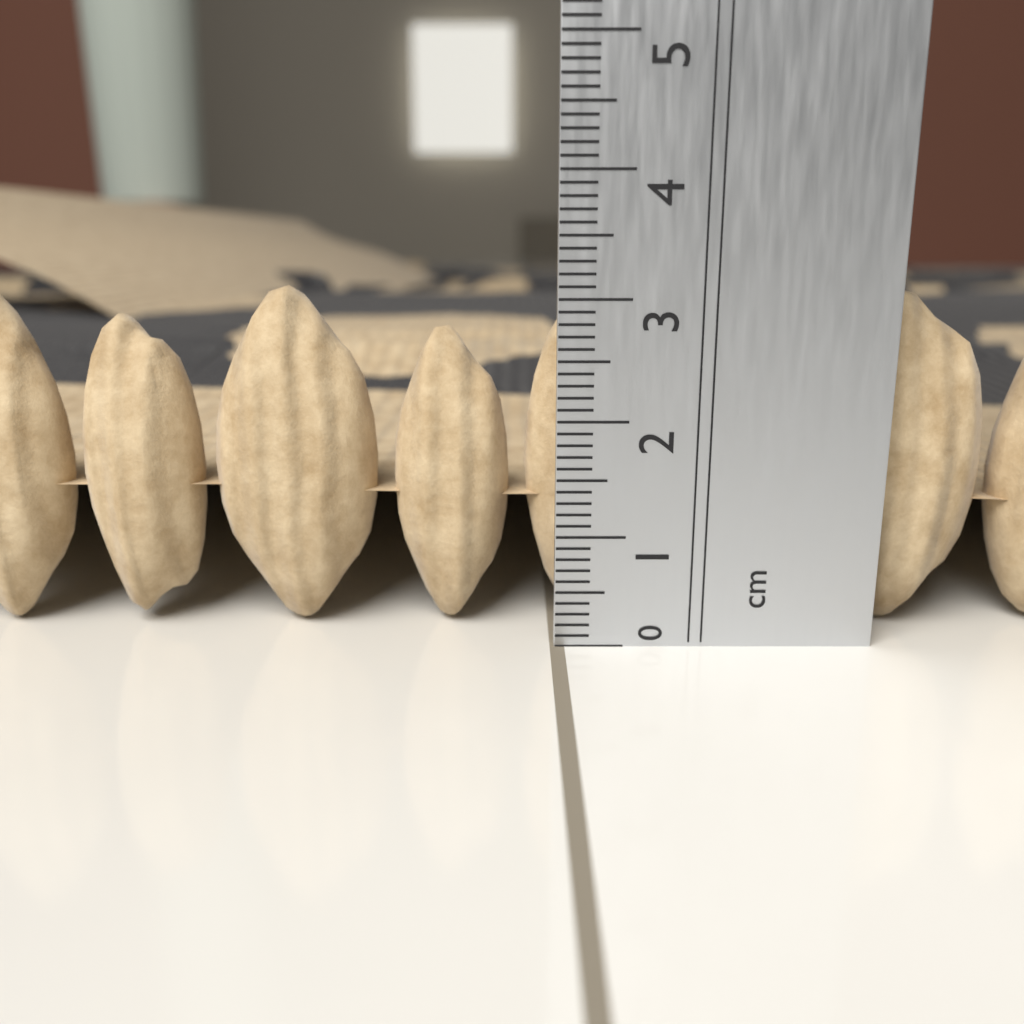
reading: 3.1 cm
